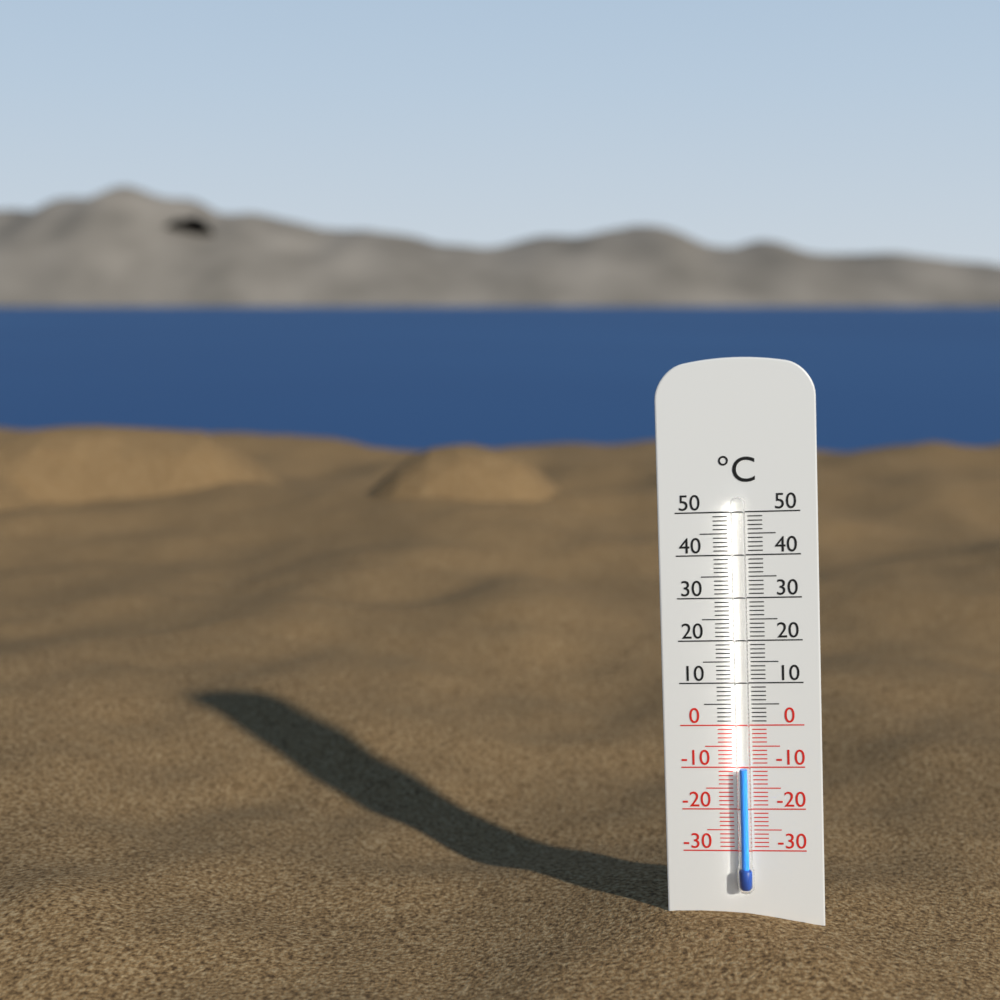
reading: -10 °C
